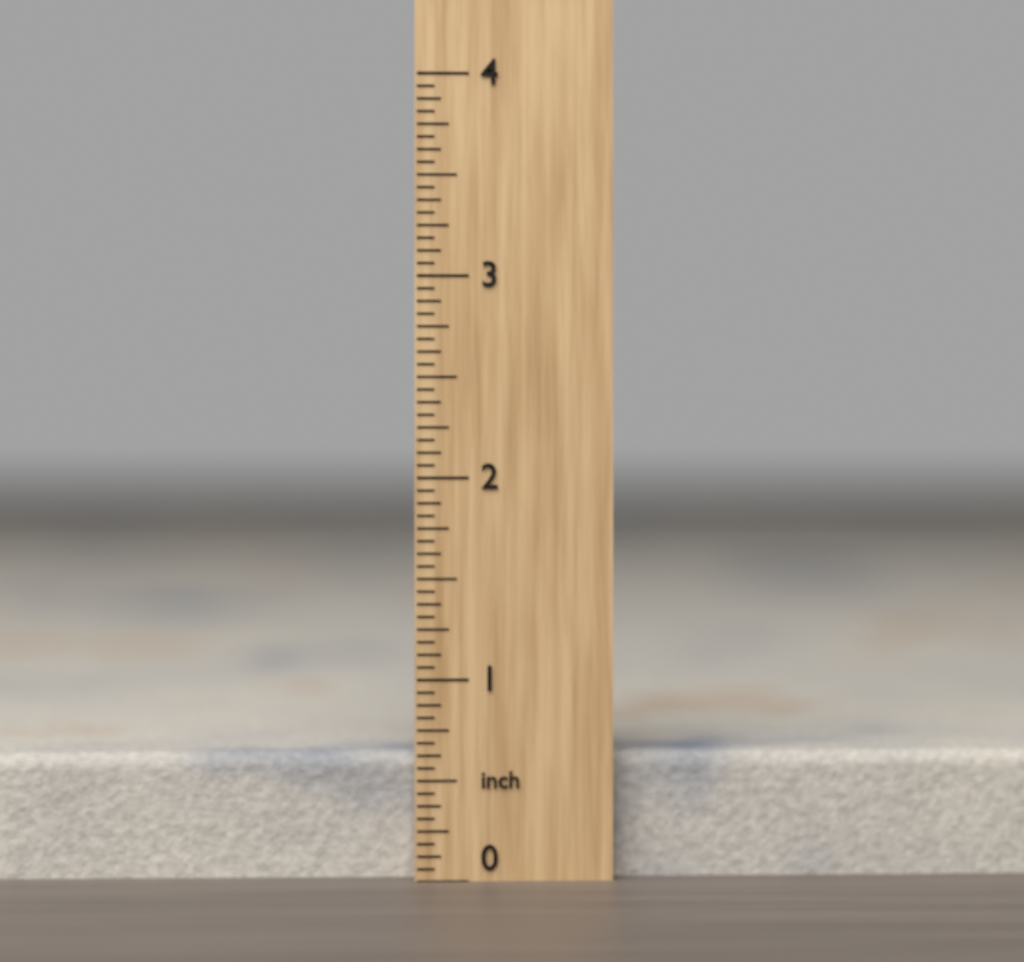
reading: 0.6250 inch
